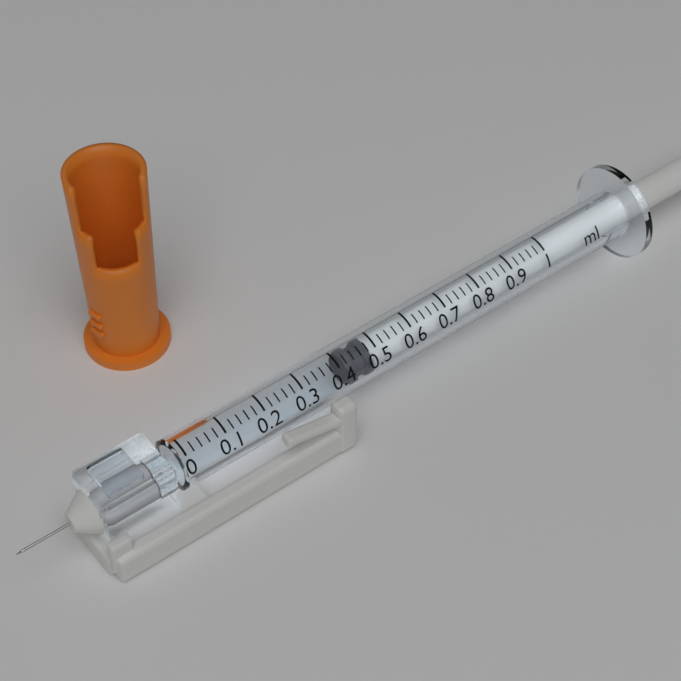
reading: 0.42 ml
